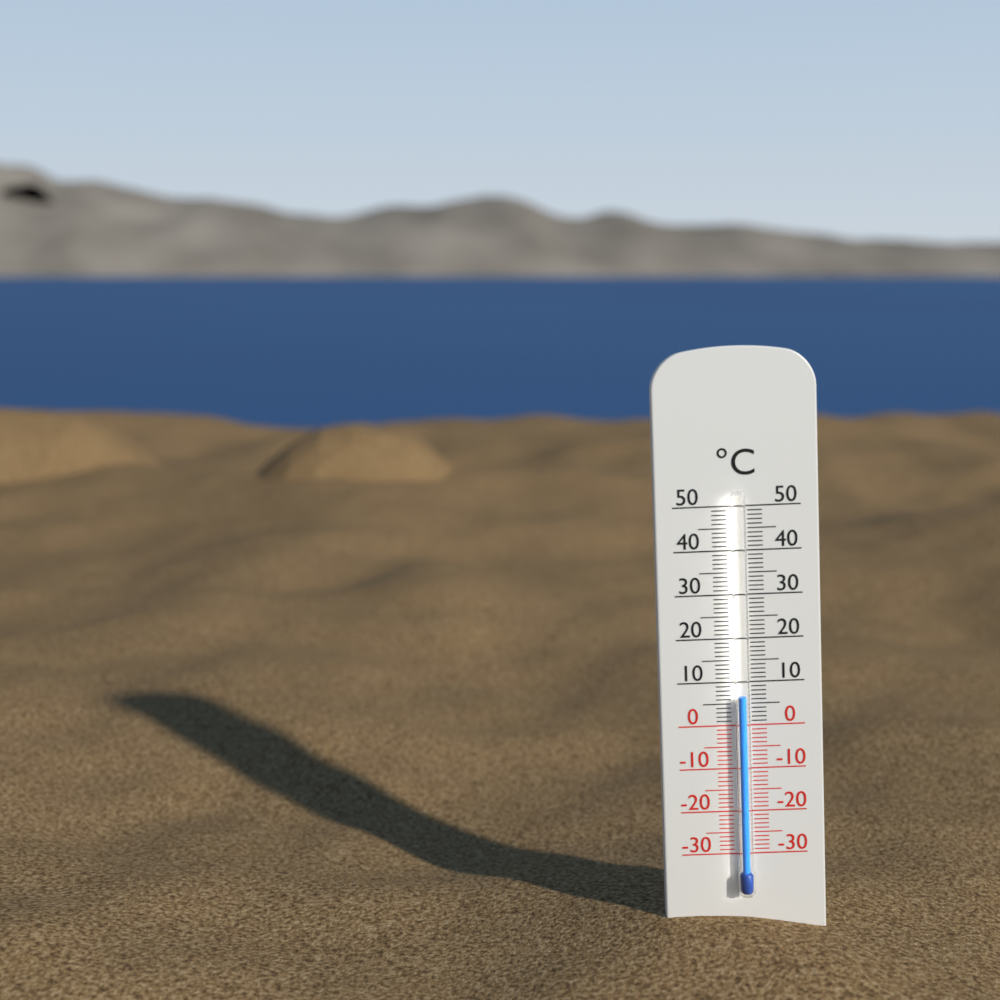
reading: 7 °C
